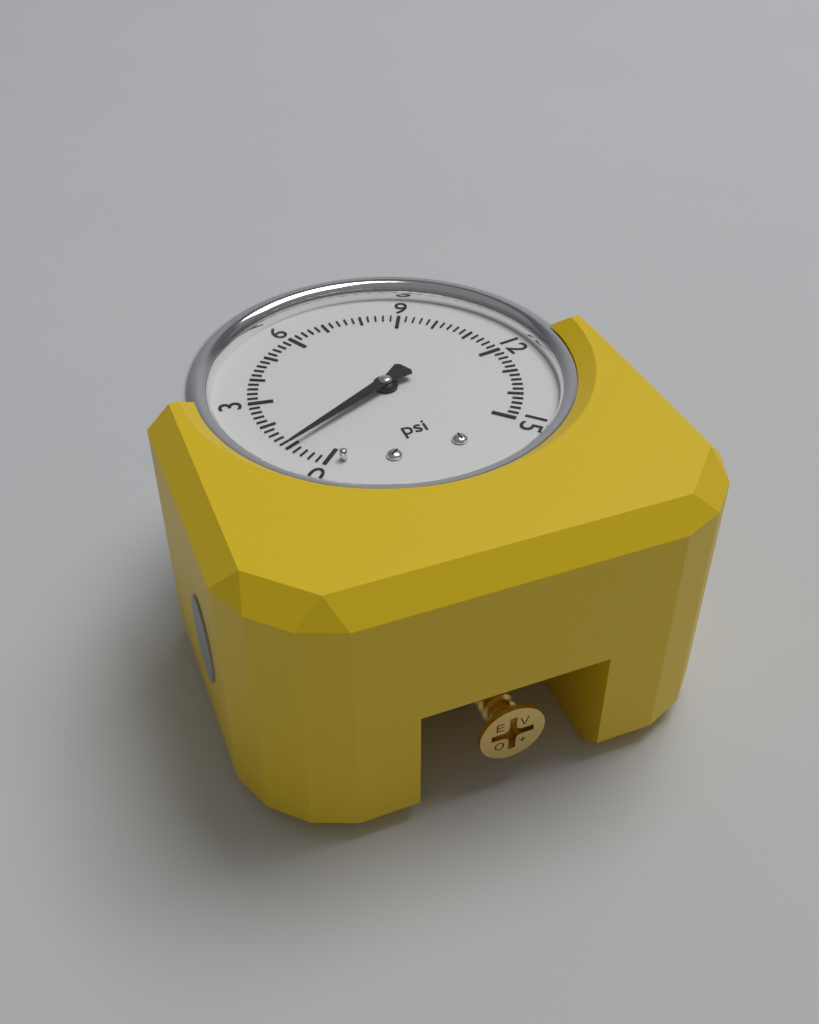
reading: 1.0 psi
